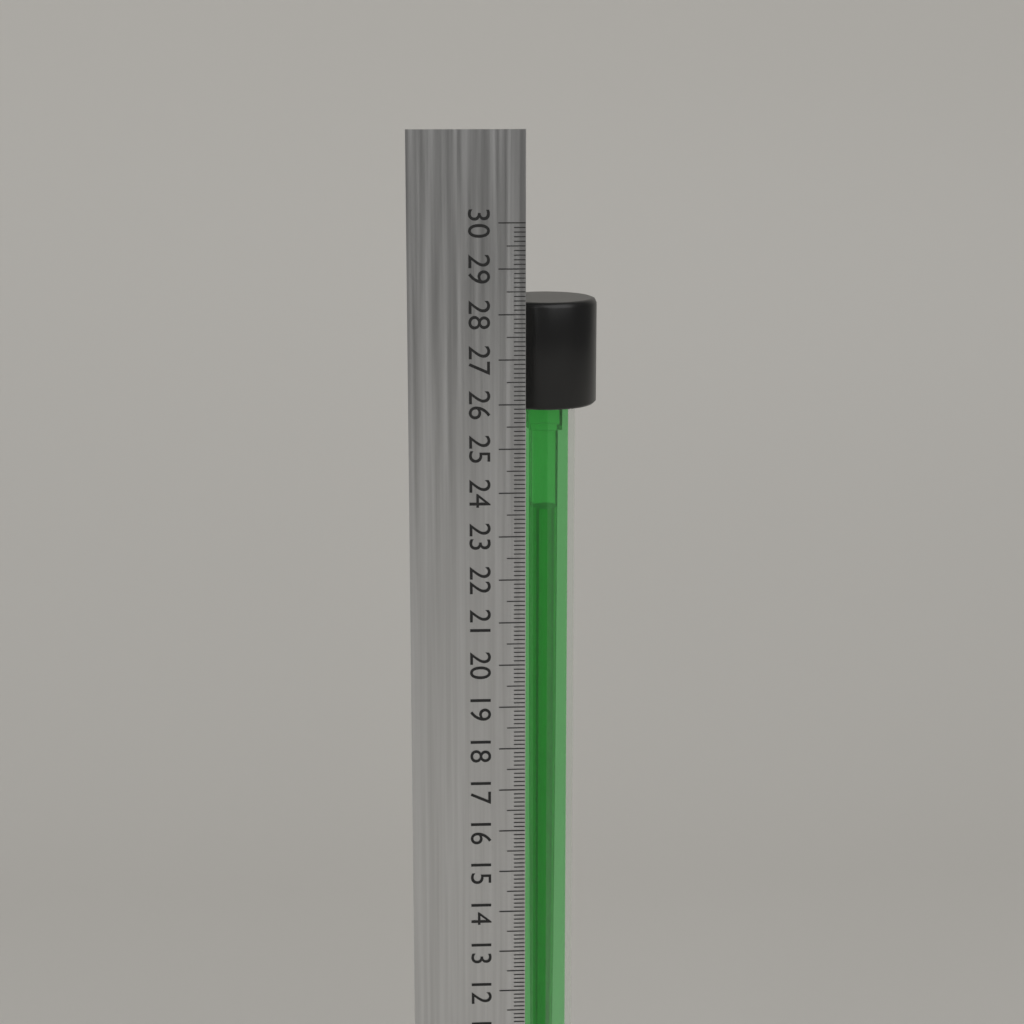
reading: 28.2 cm
